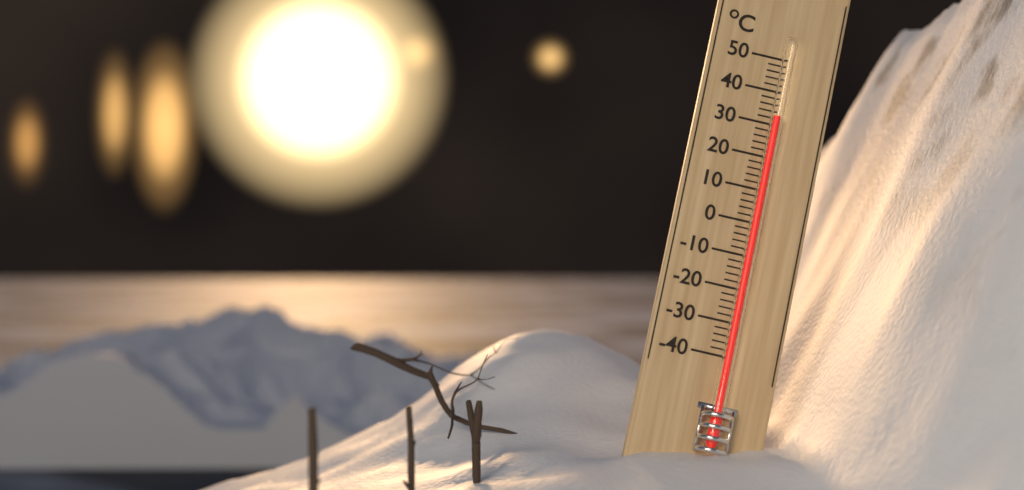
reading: 32 °C
